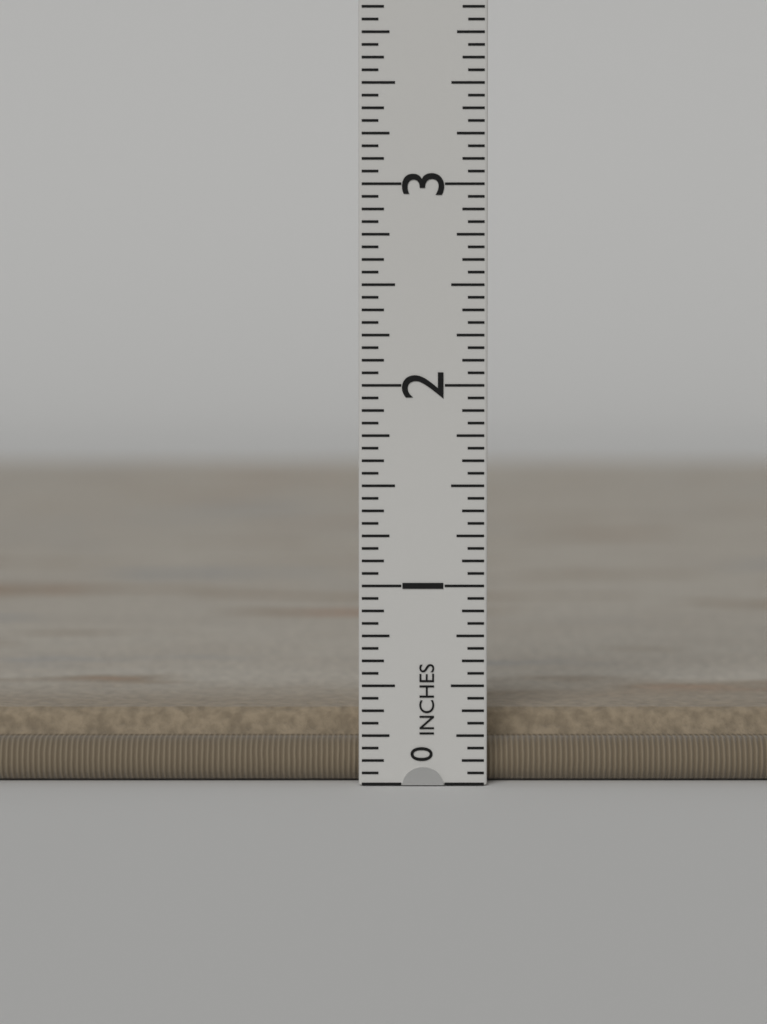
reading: 0.3500 in
